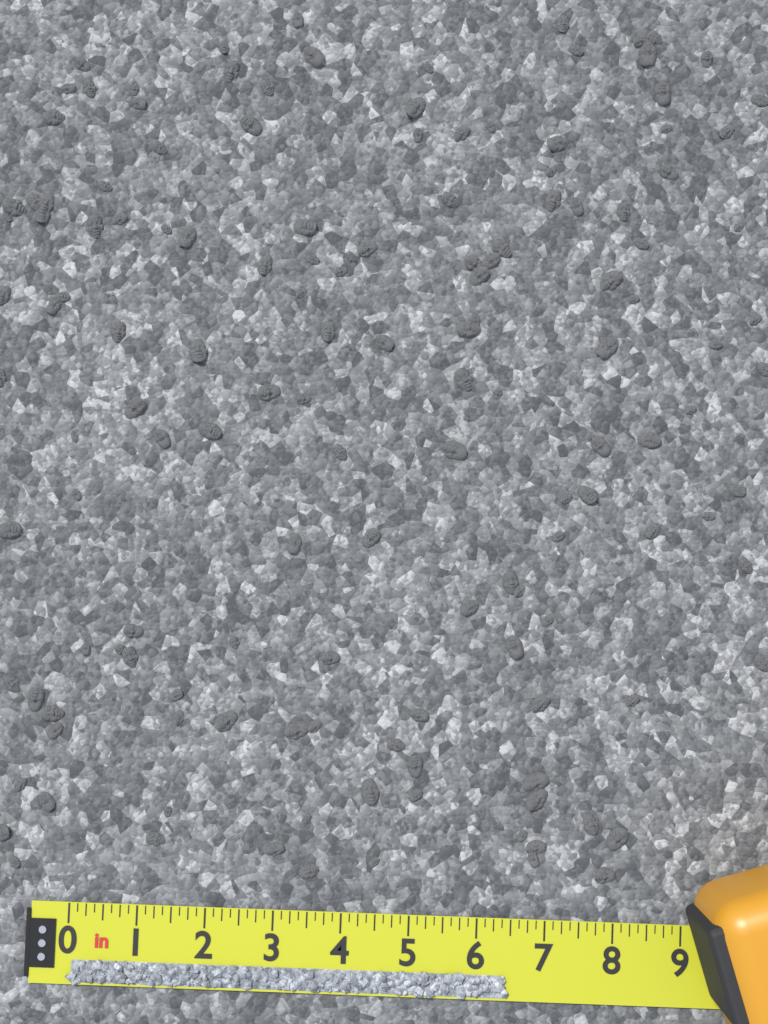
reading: 6.500 in
